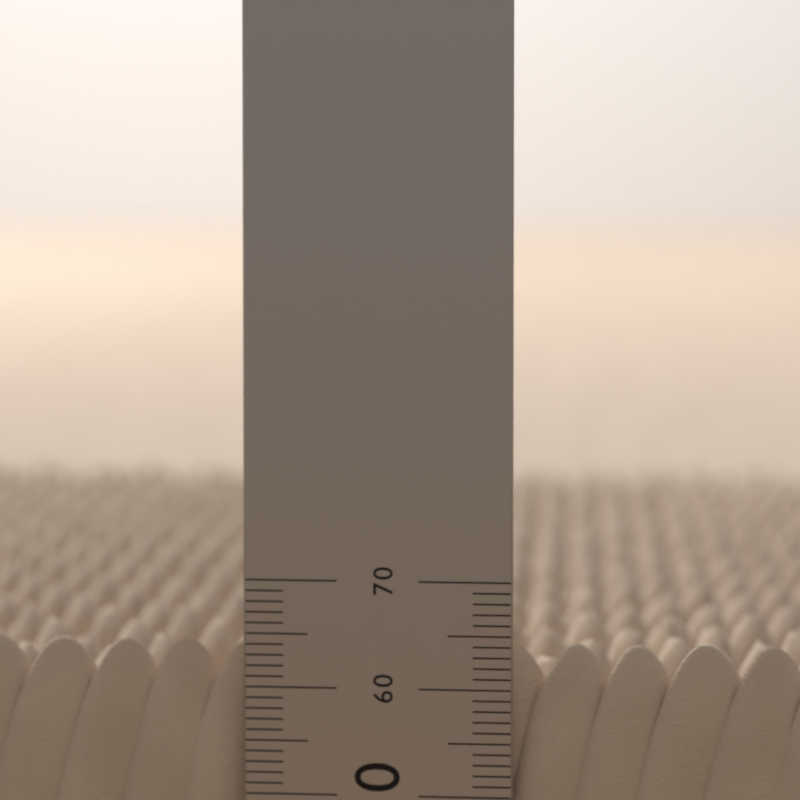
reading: 64 (no unit)
